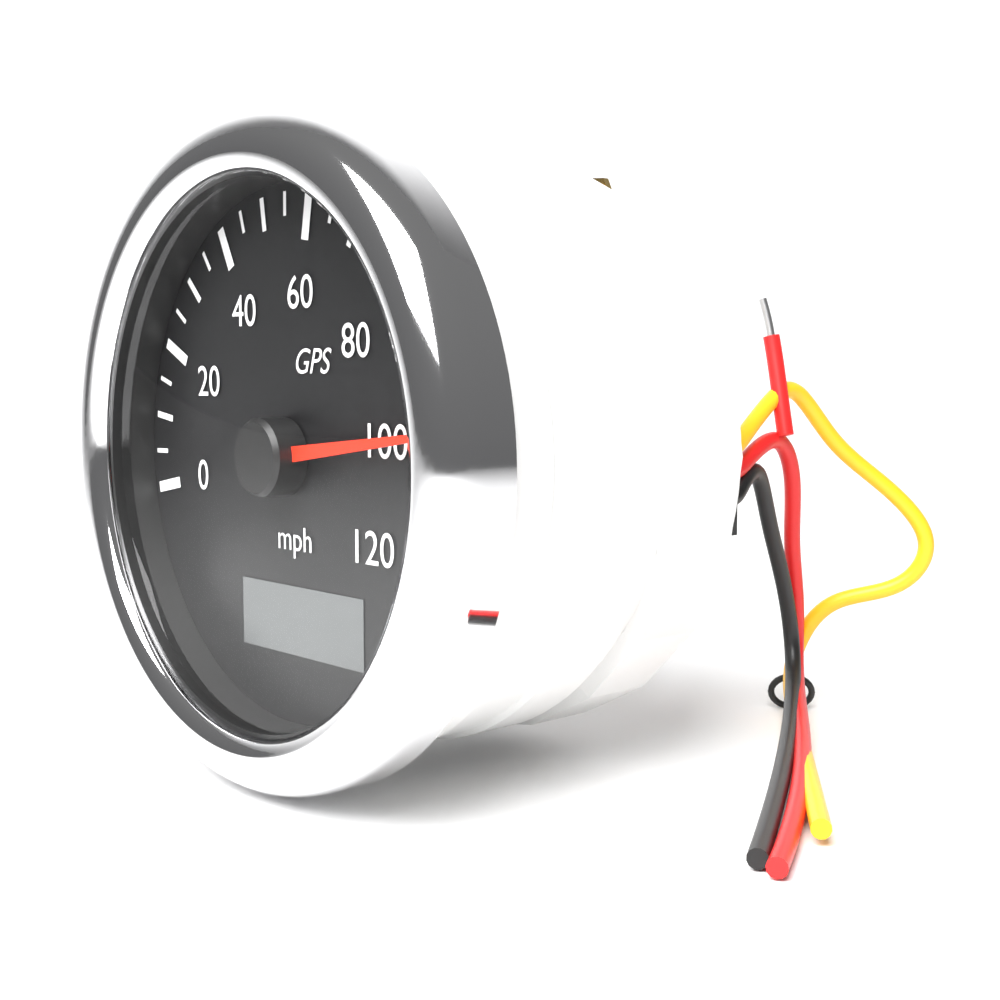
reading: 100 mph
